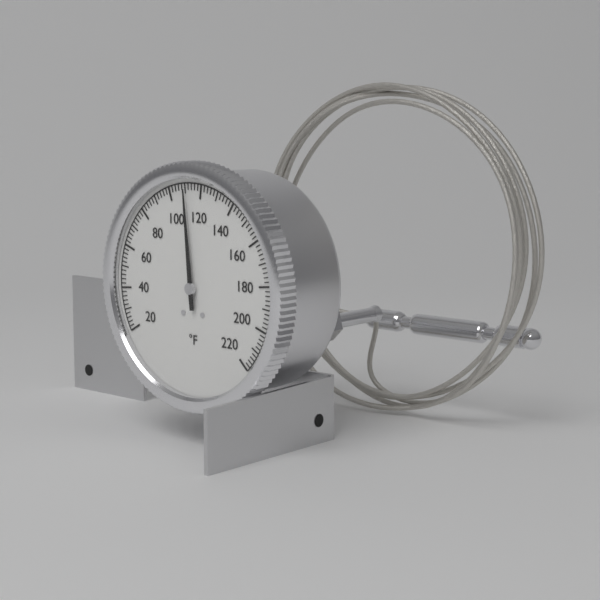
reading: 110 °F
